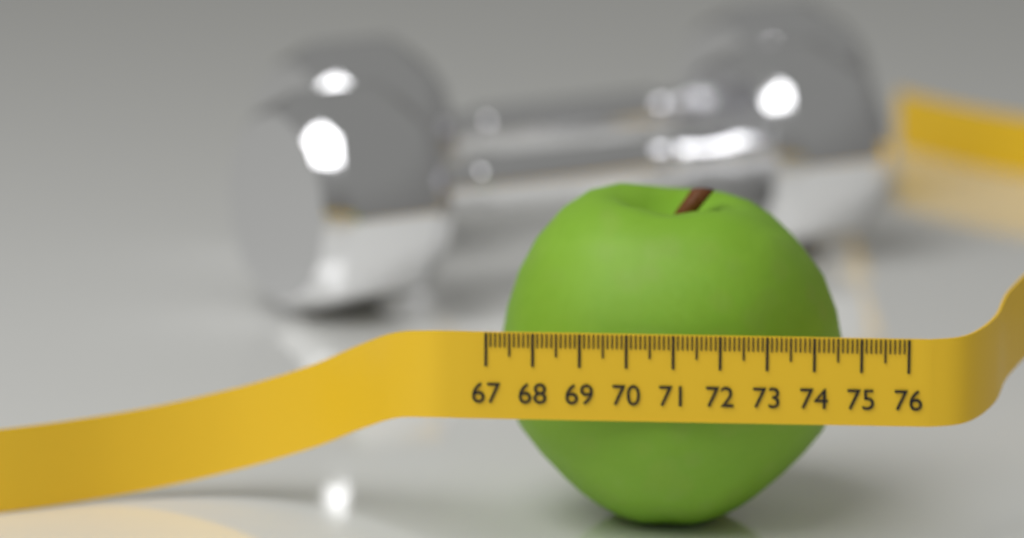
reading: 74.6 (no unit)
